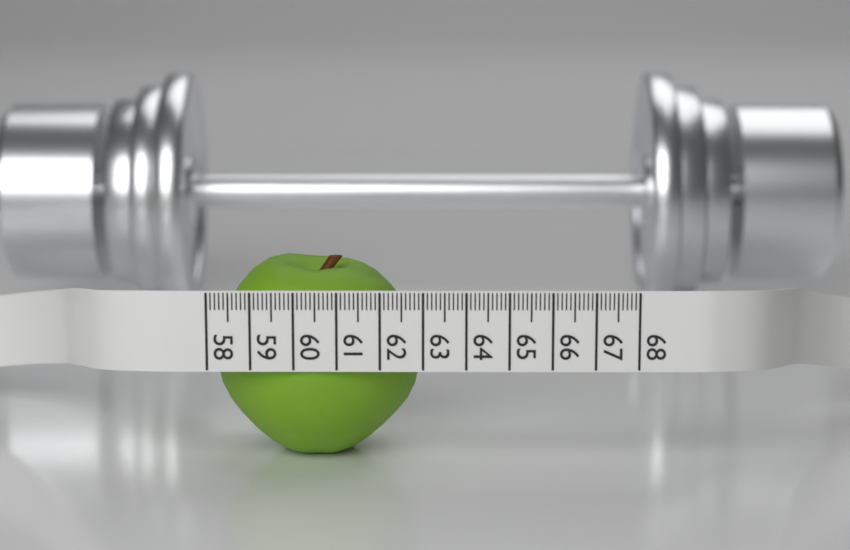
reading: 62.9 (no unit)
